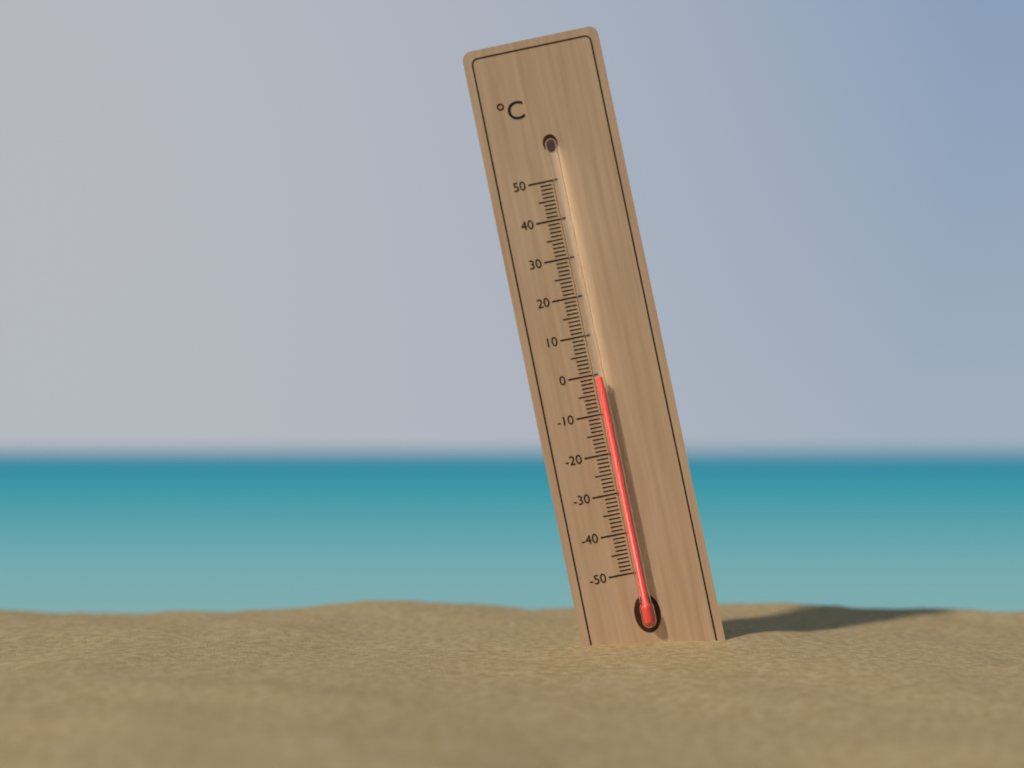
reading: -1 °C
